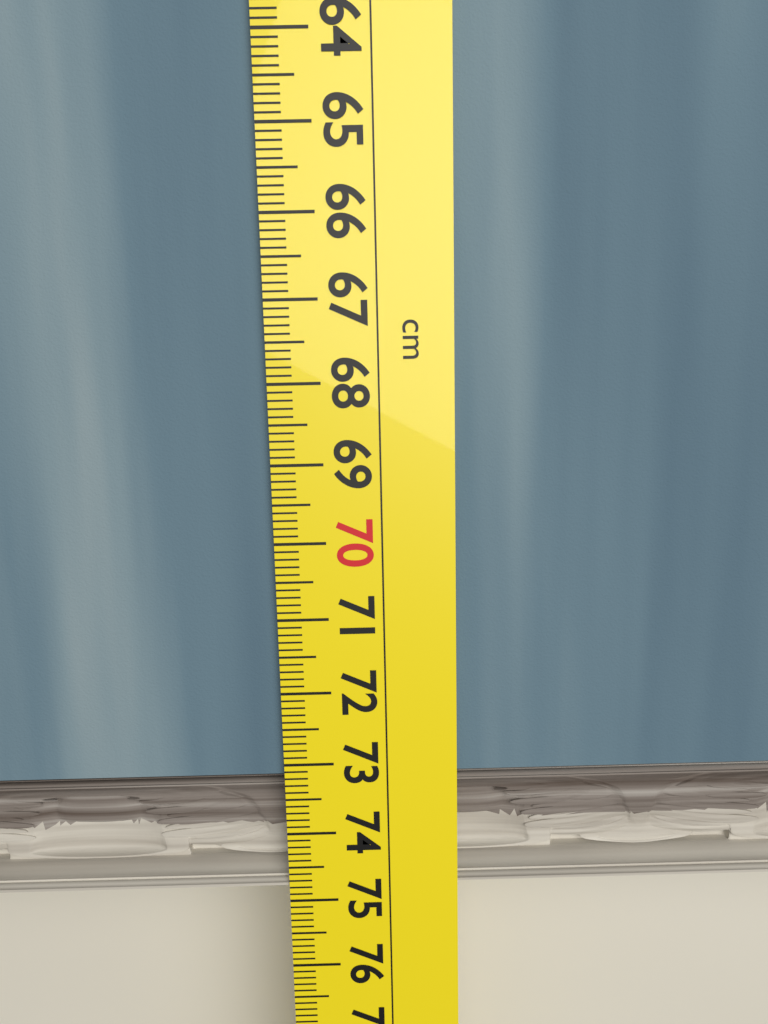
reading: 74.8 cm
